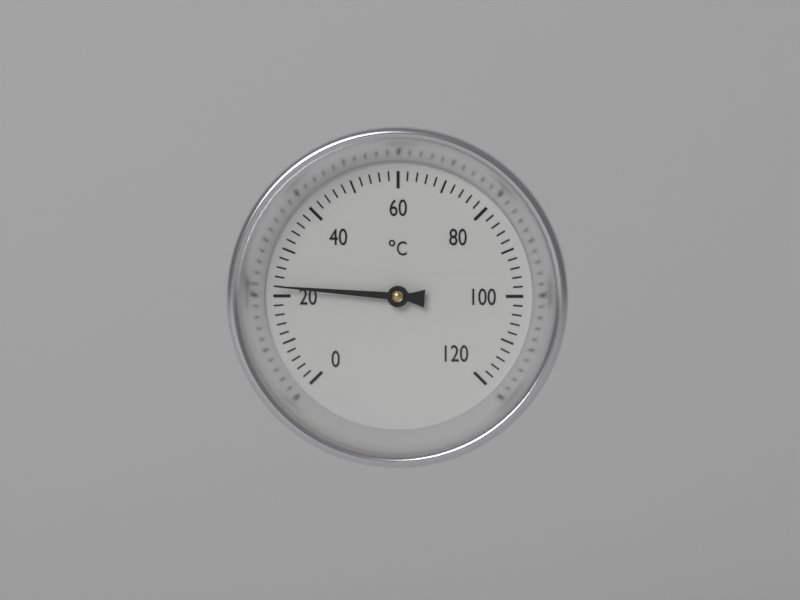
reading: 22 °C
